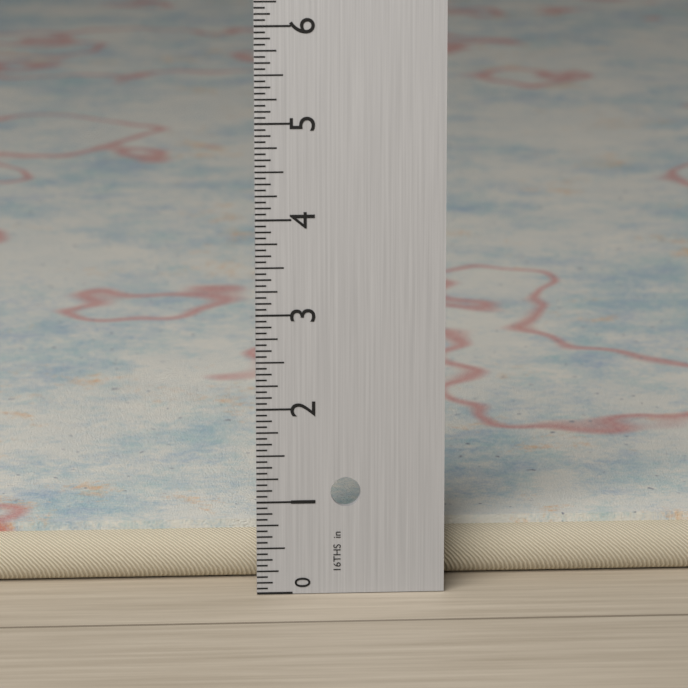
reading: 0.6250 in
